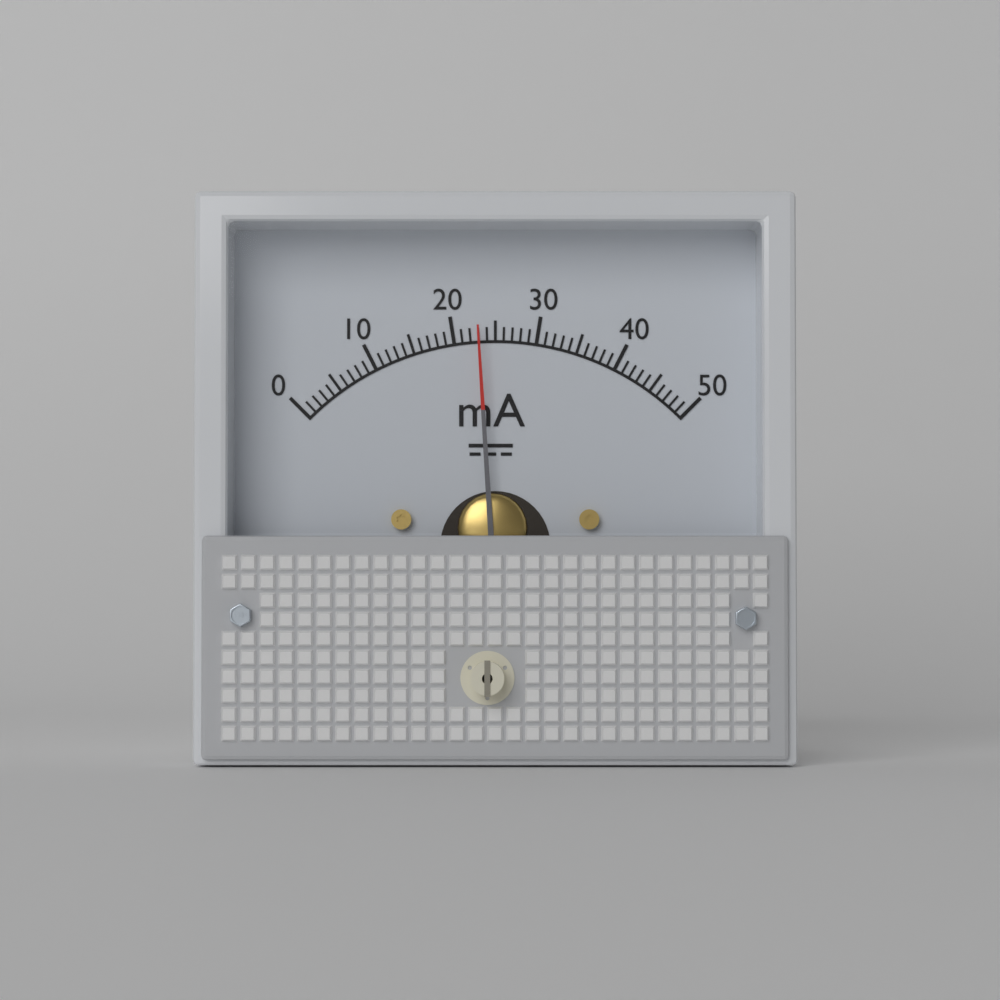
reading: 23 mA
